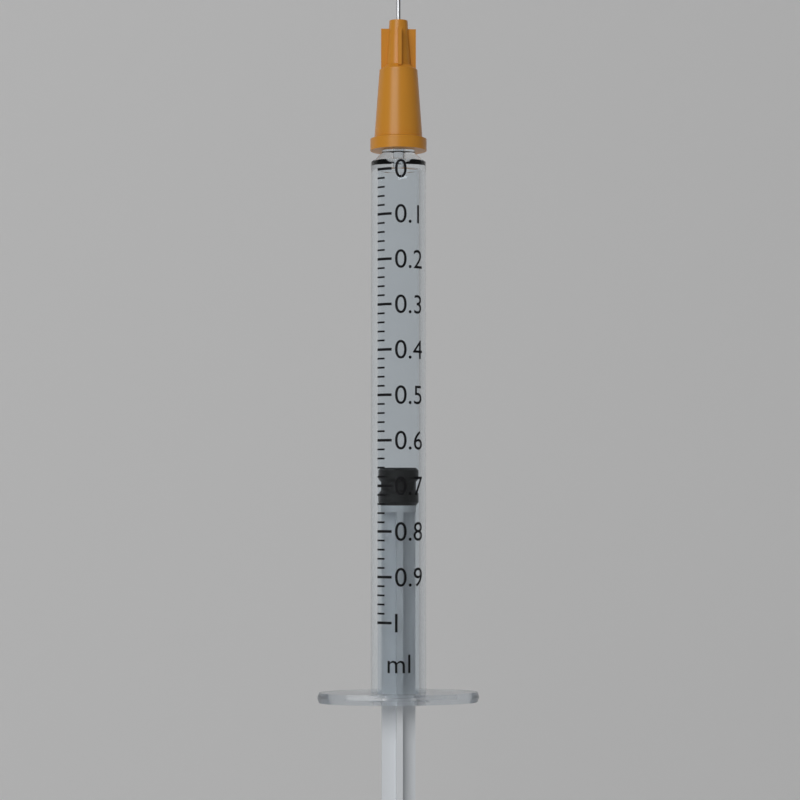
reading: 0.66 ml
